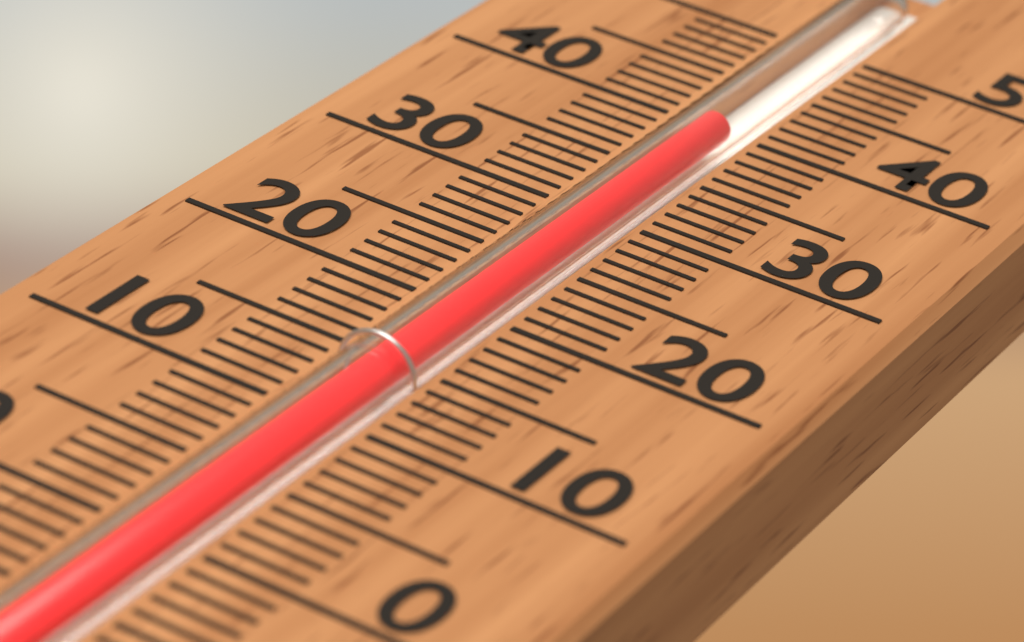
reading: 40 (no unit)
